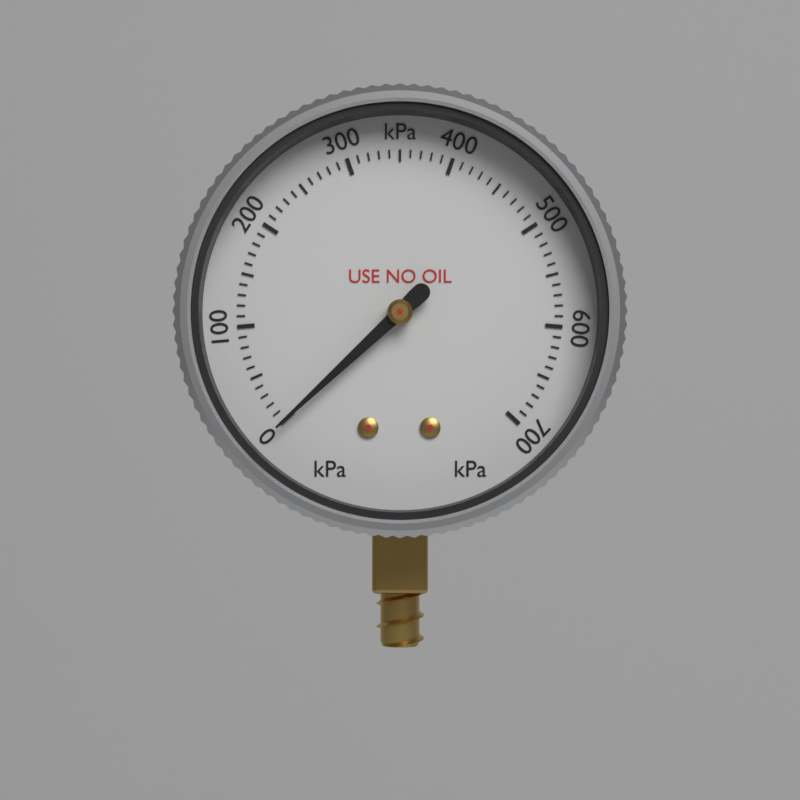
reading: 0 kPa
